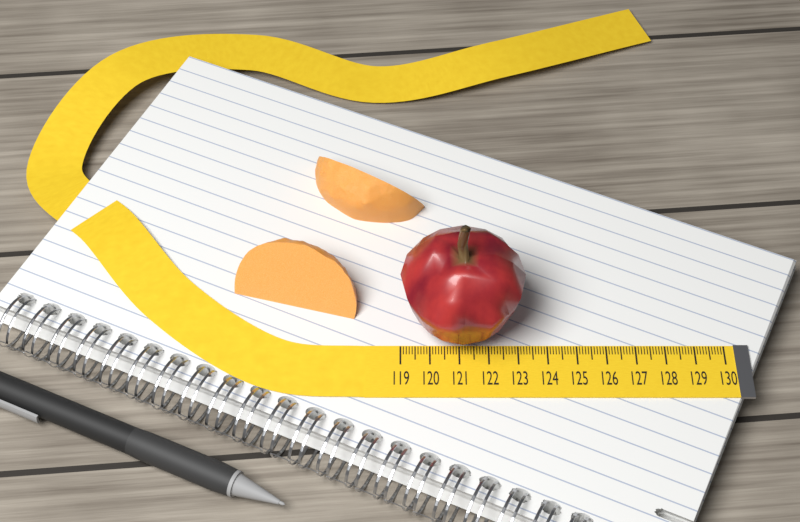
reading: 123.2 (no unit)
